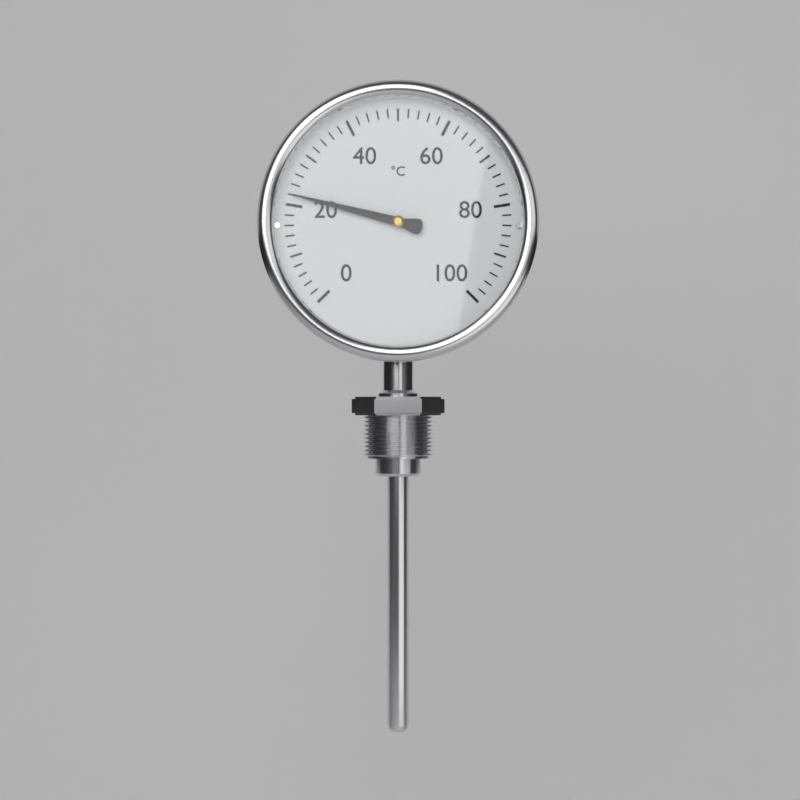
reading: 22 °C
